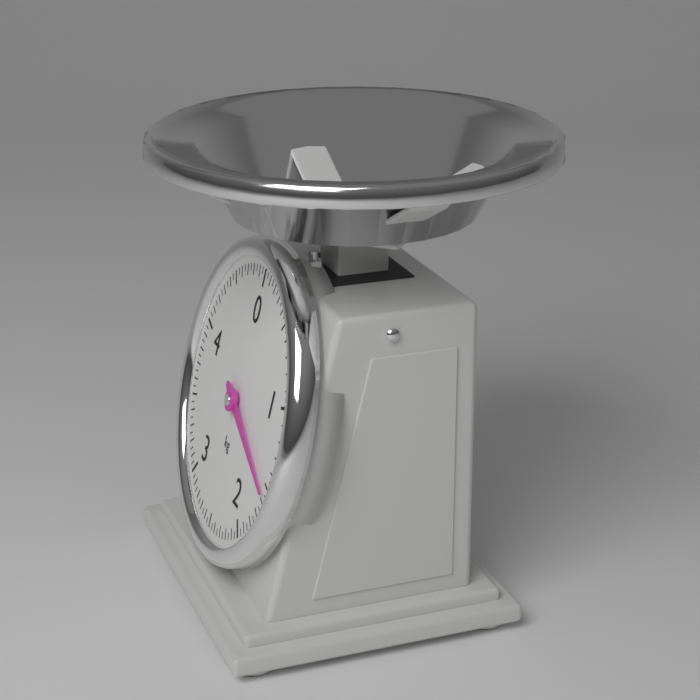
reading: 1.55 kg
